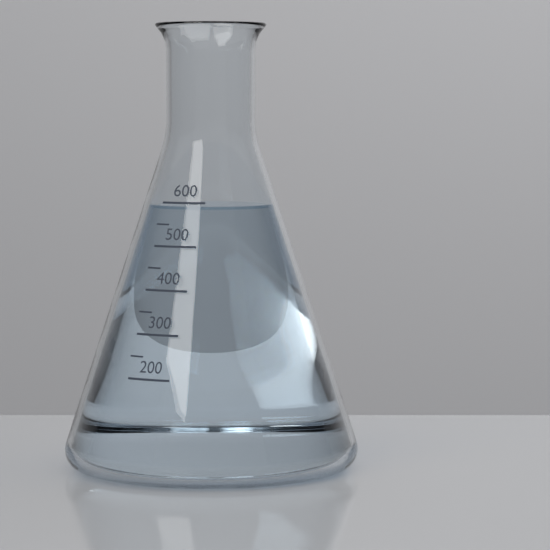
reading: 590 (no unit)
